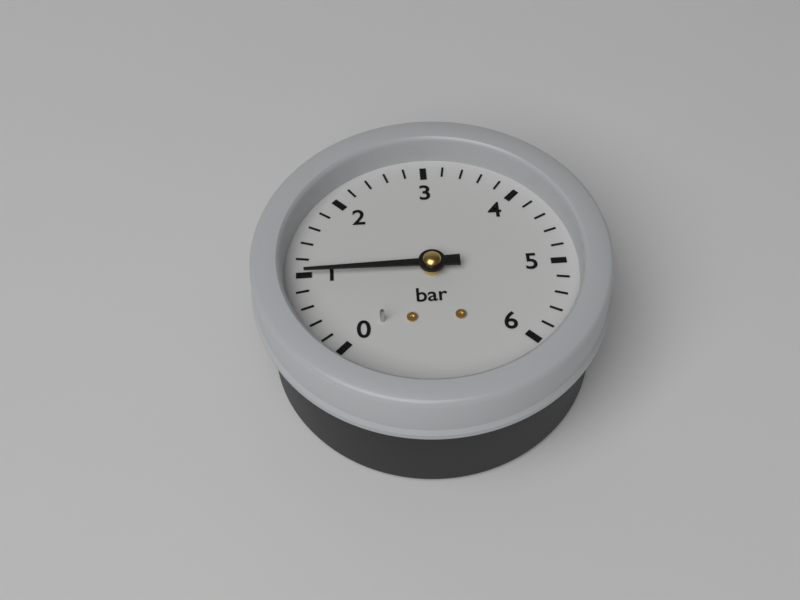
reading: 1.0 bar
